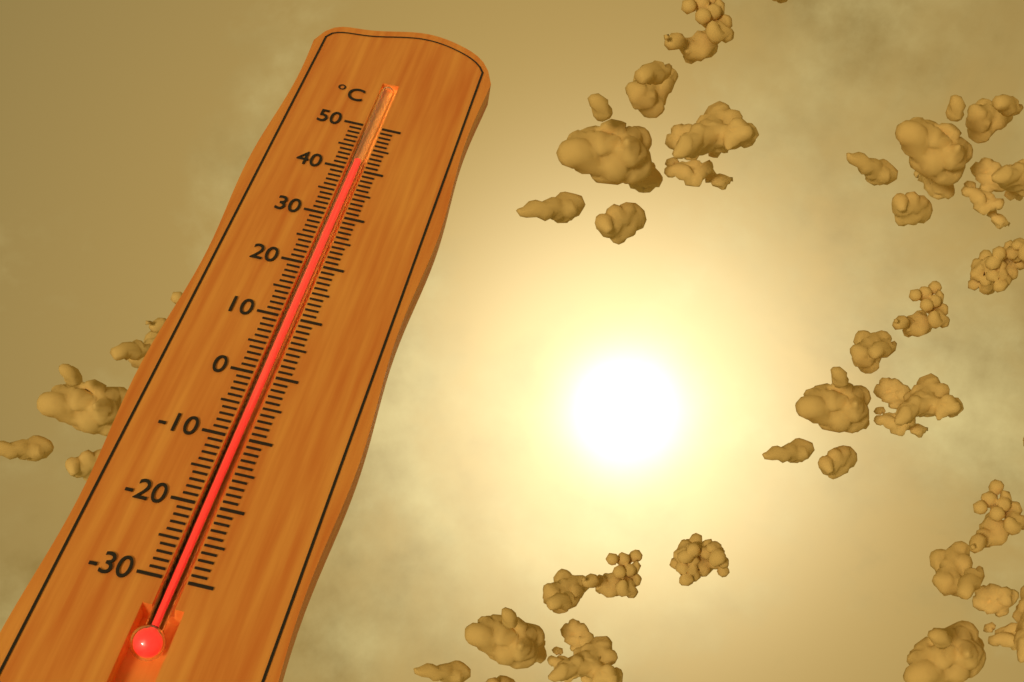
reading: 42 °C
